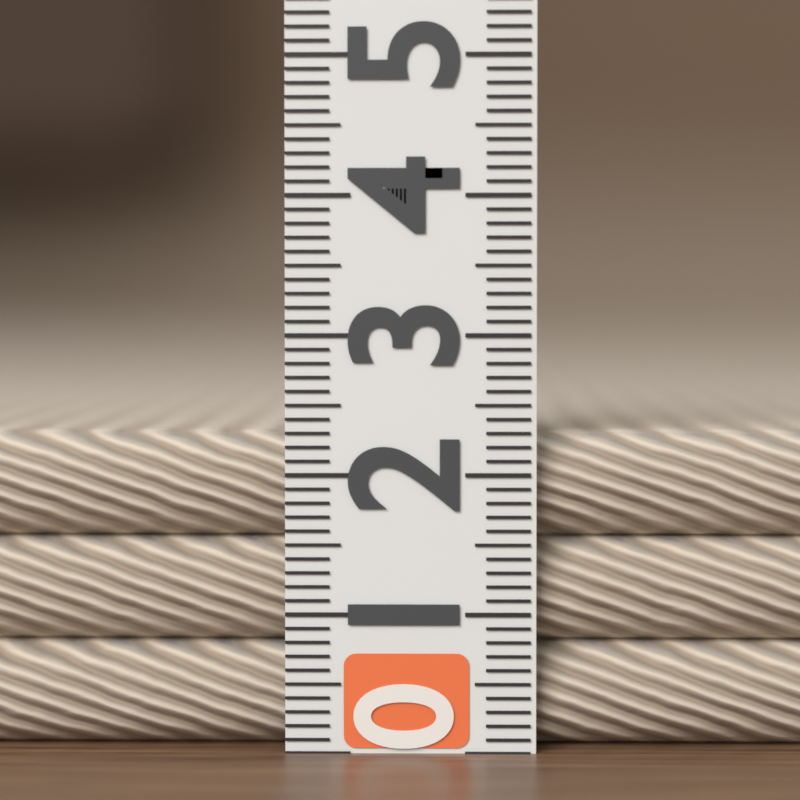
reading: 2.3 (no unit)
